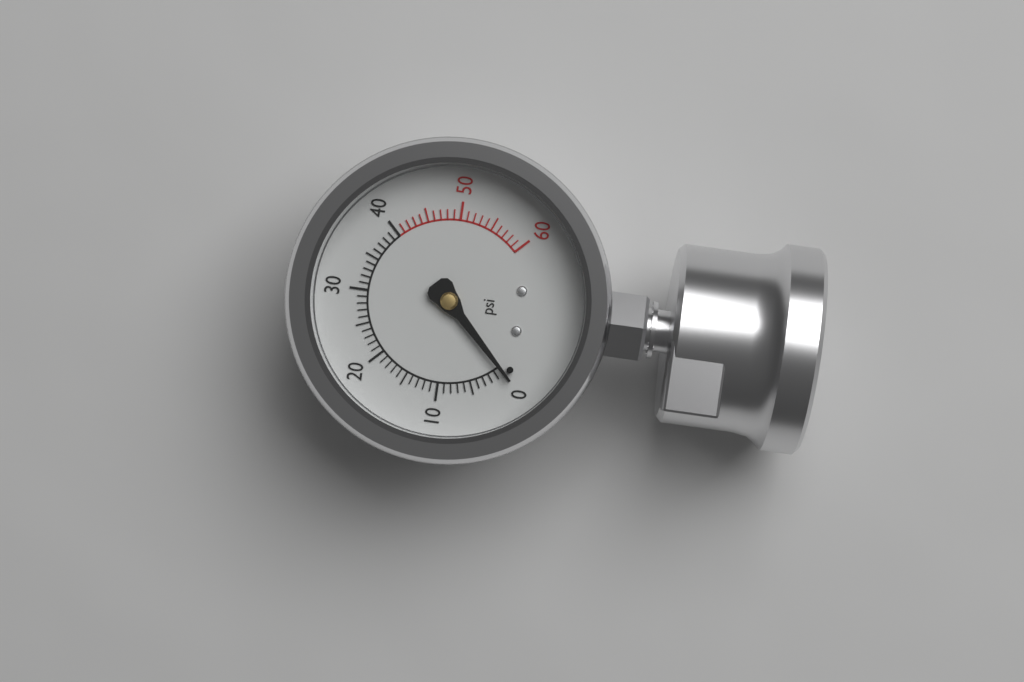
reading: 0 psi
